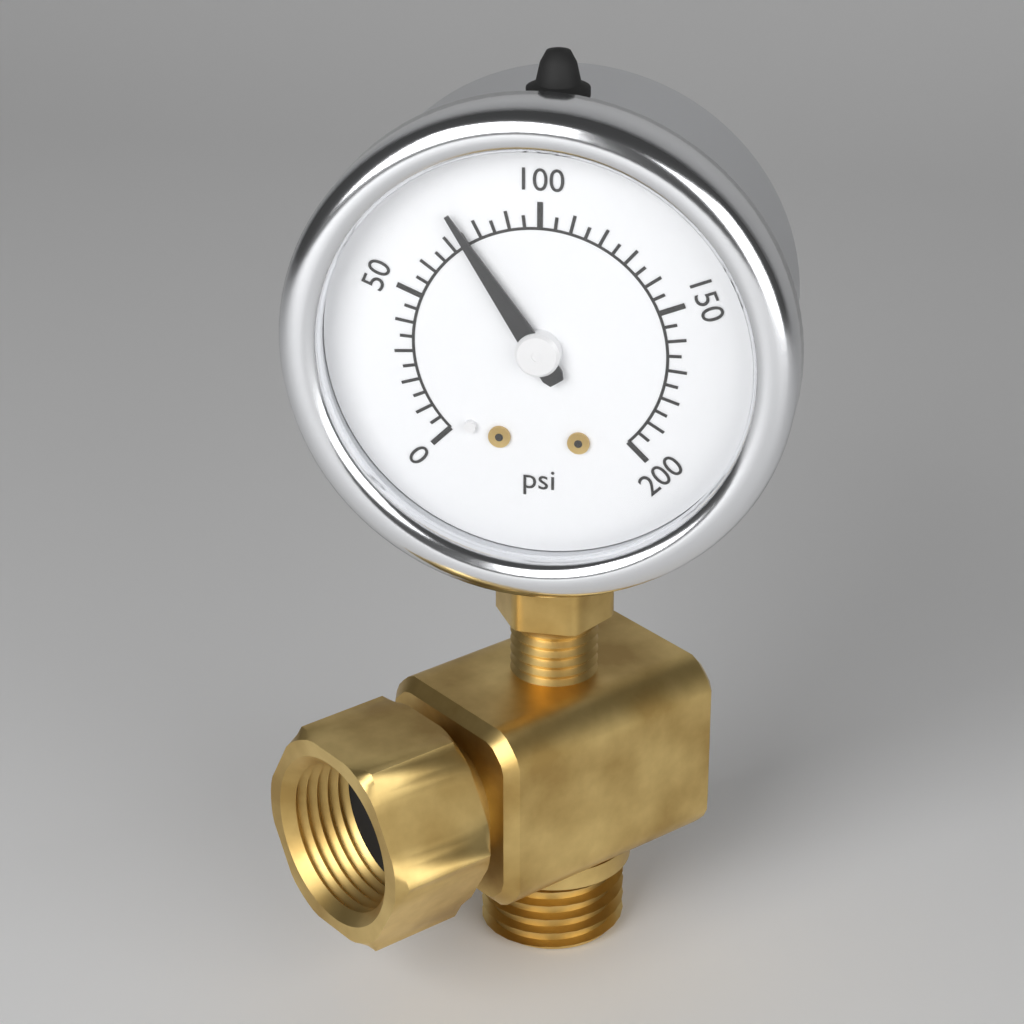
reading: 75 psi
